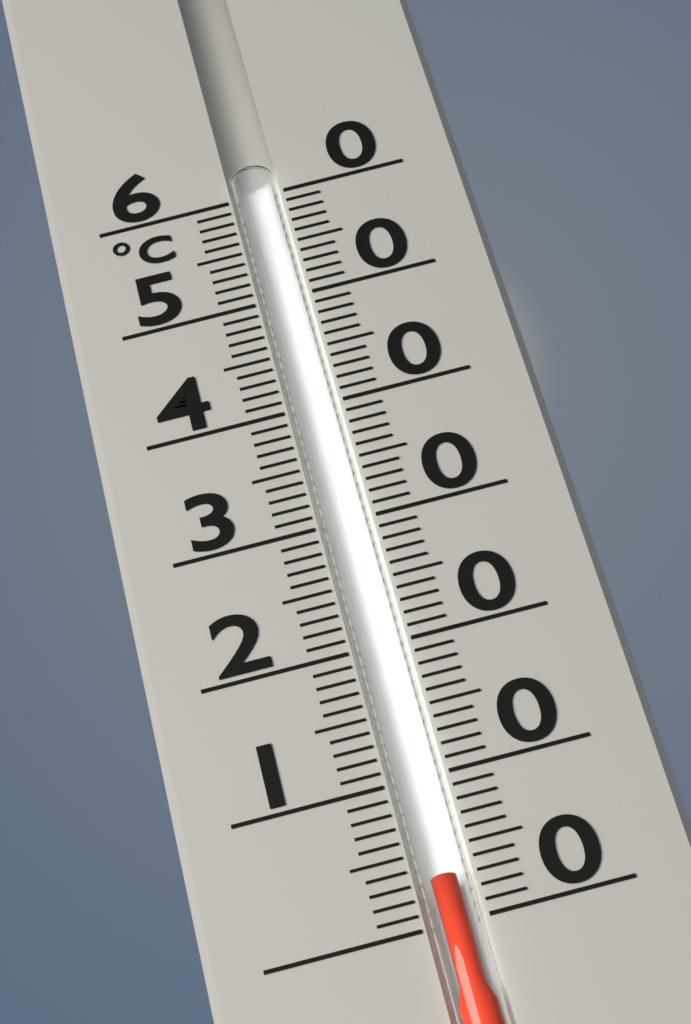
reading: 3 °C
